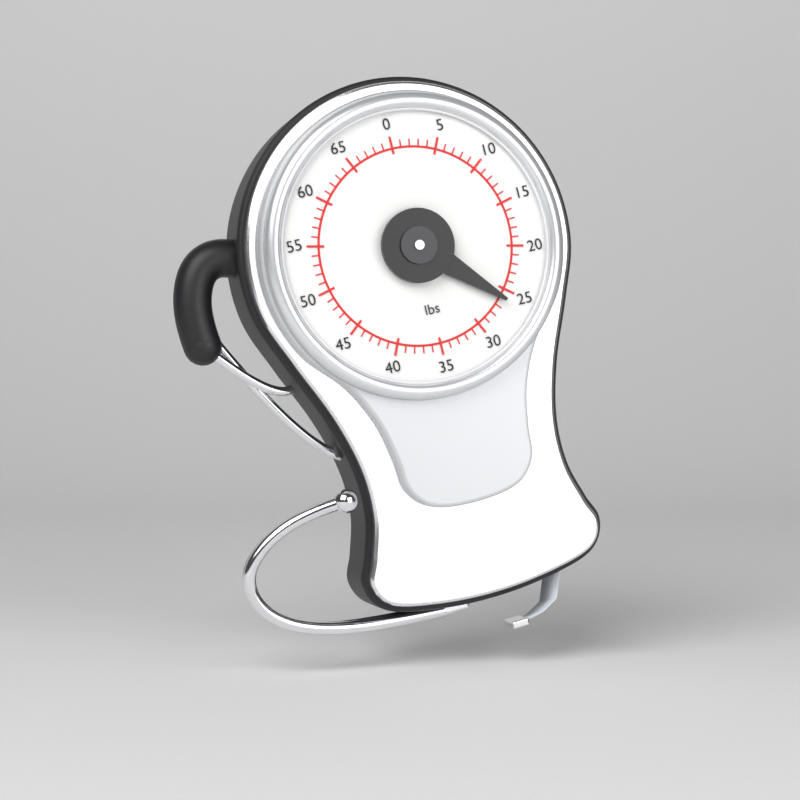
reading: 26 lbs
